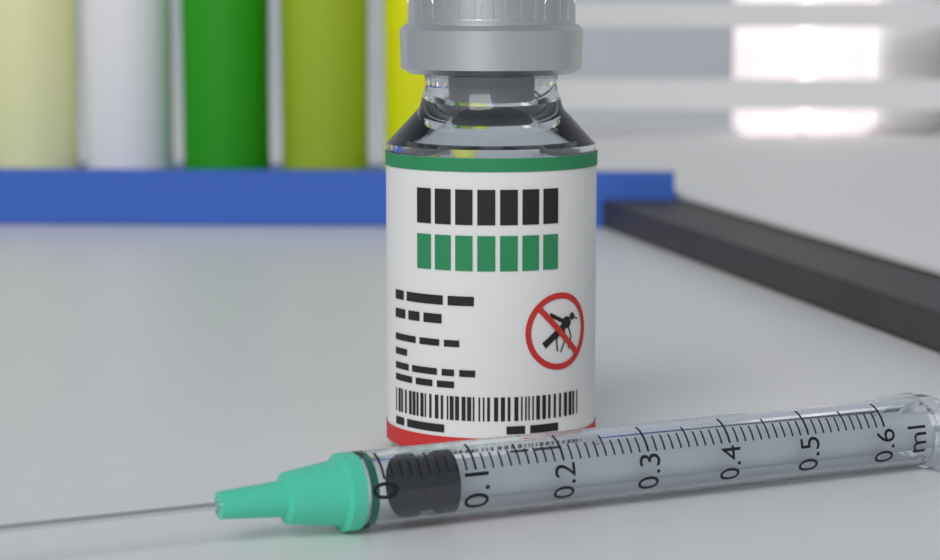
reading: 0.03 ml
